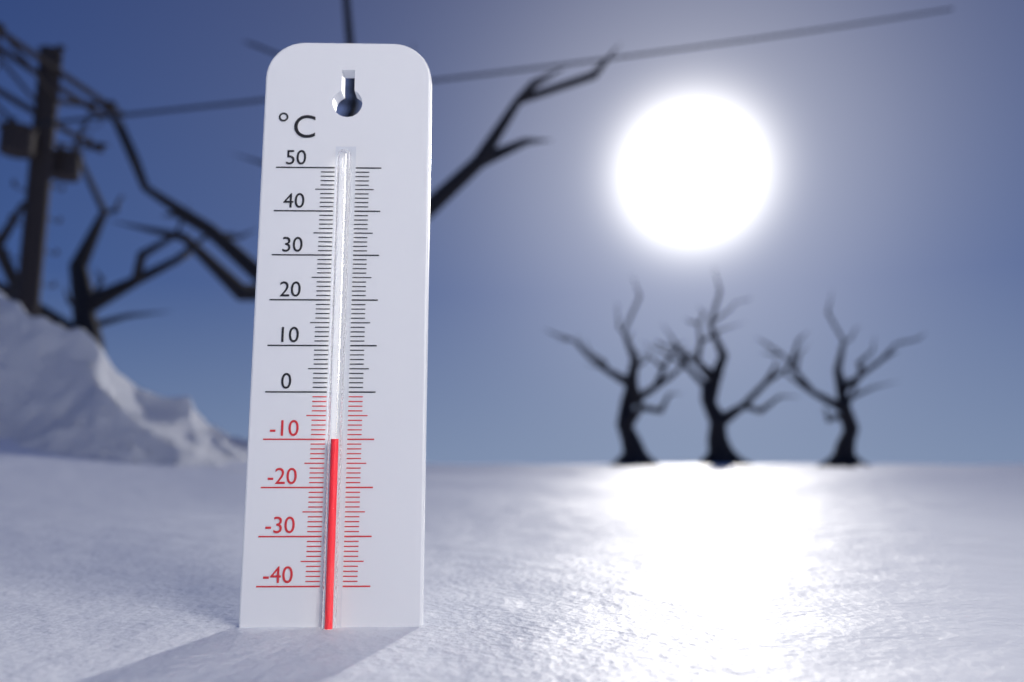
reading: -10 °C
